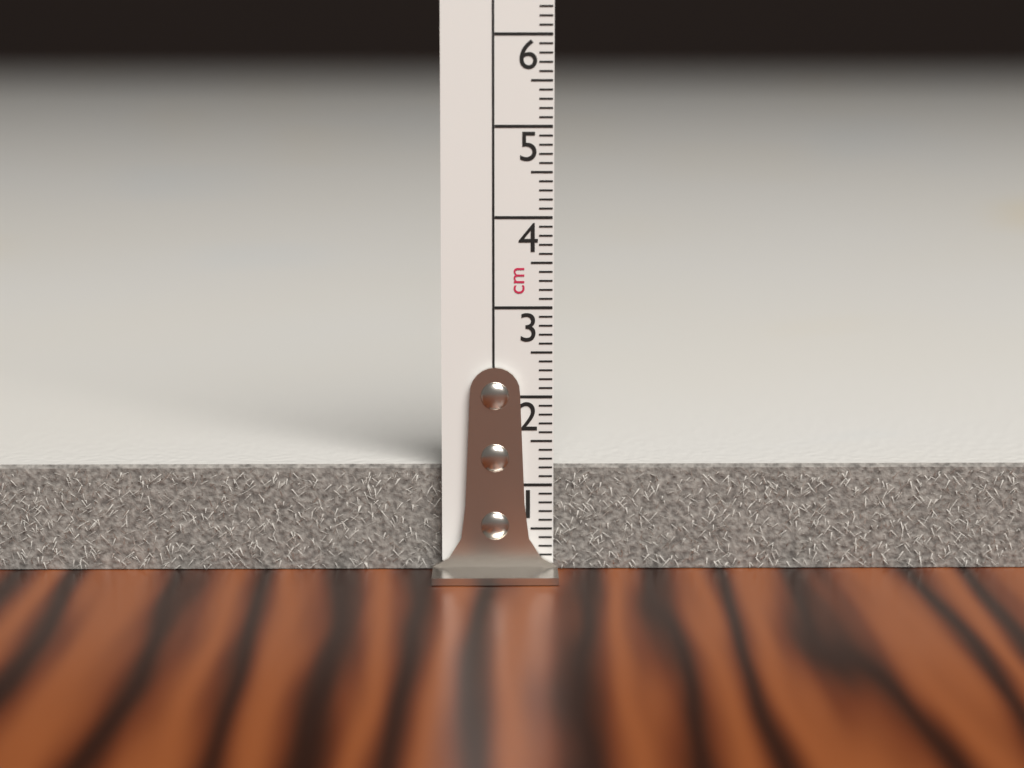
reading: 1.2 cm
